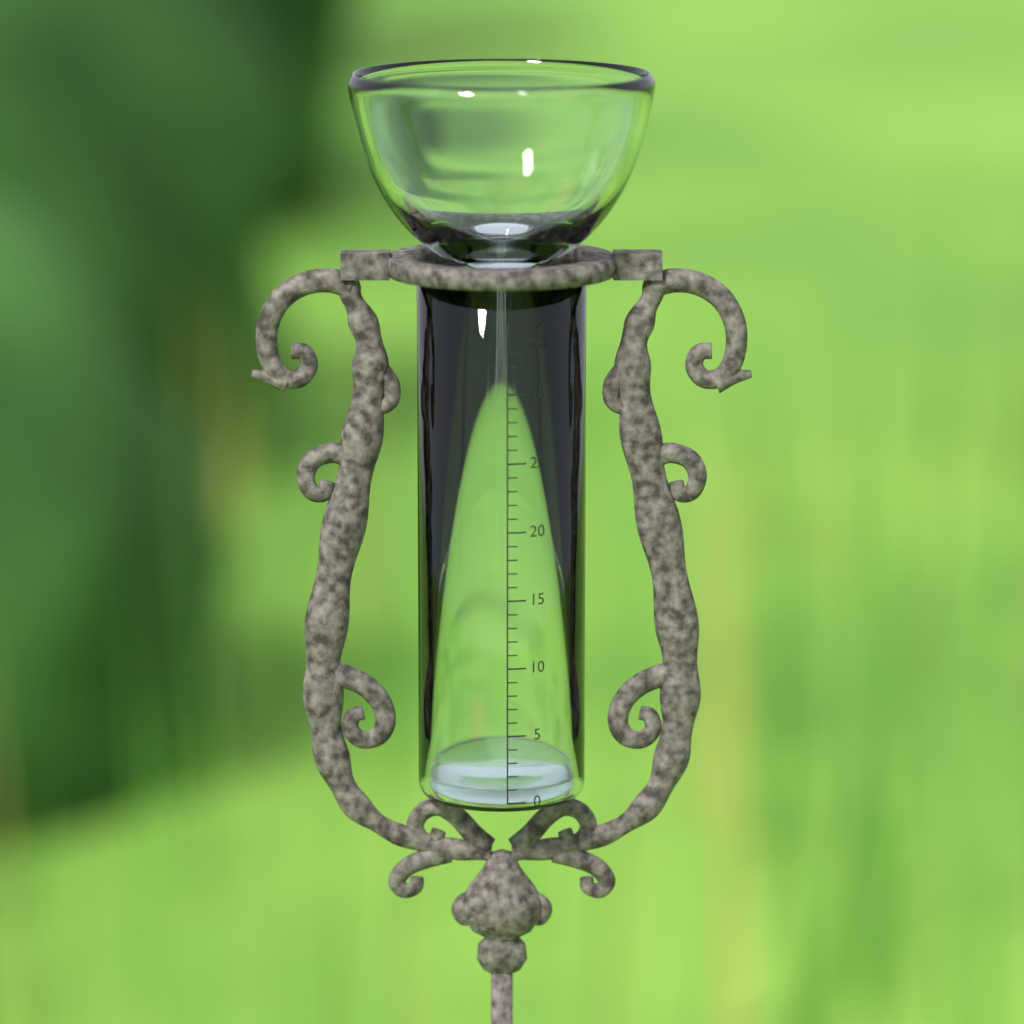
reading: 1 mm
